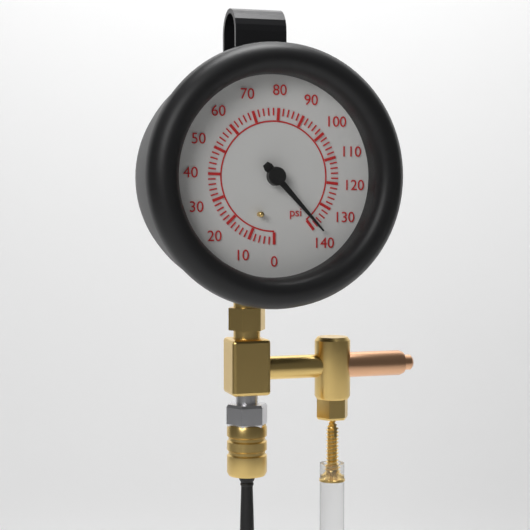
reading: 138 psi
